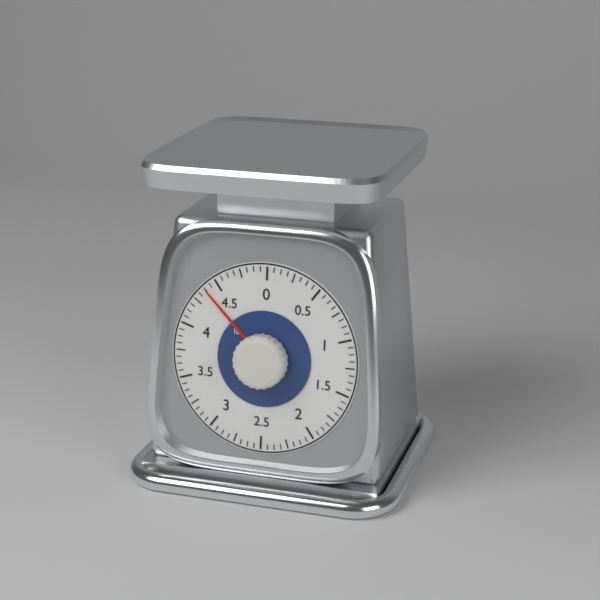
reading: 4.3750 lb
